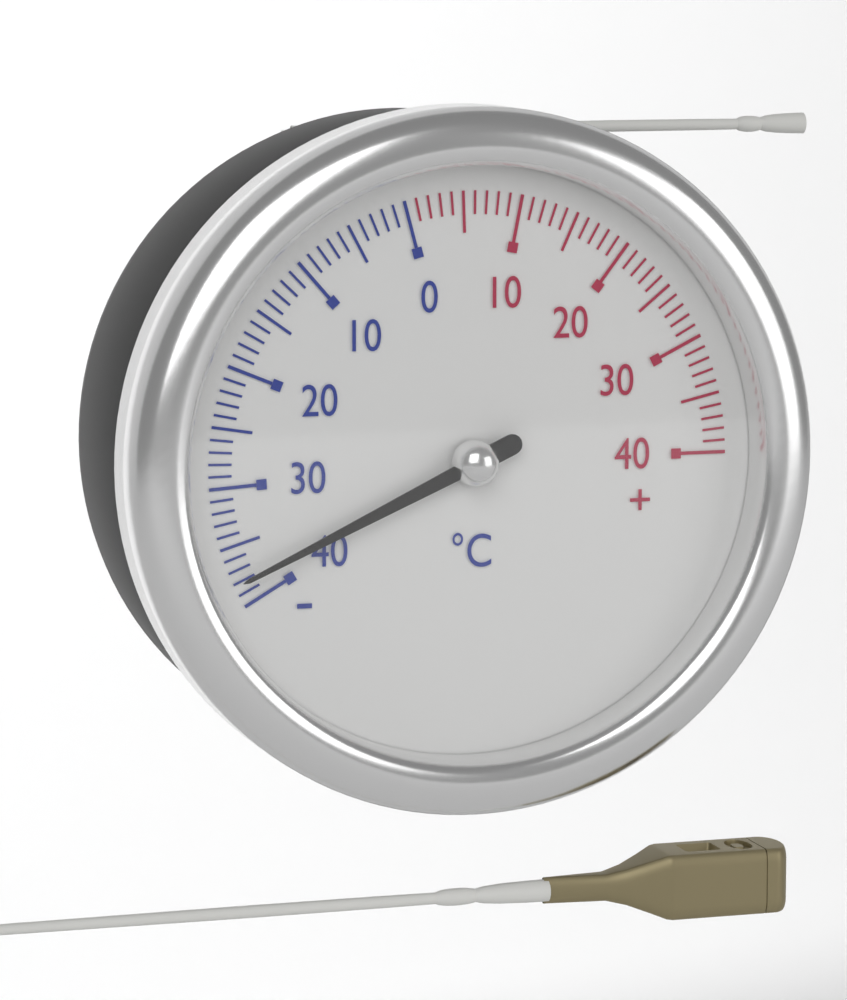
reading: -38 °C
